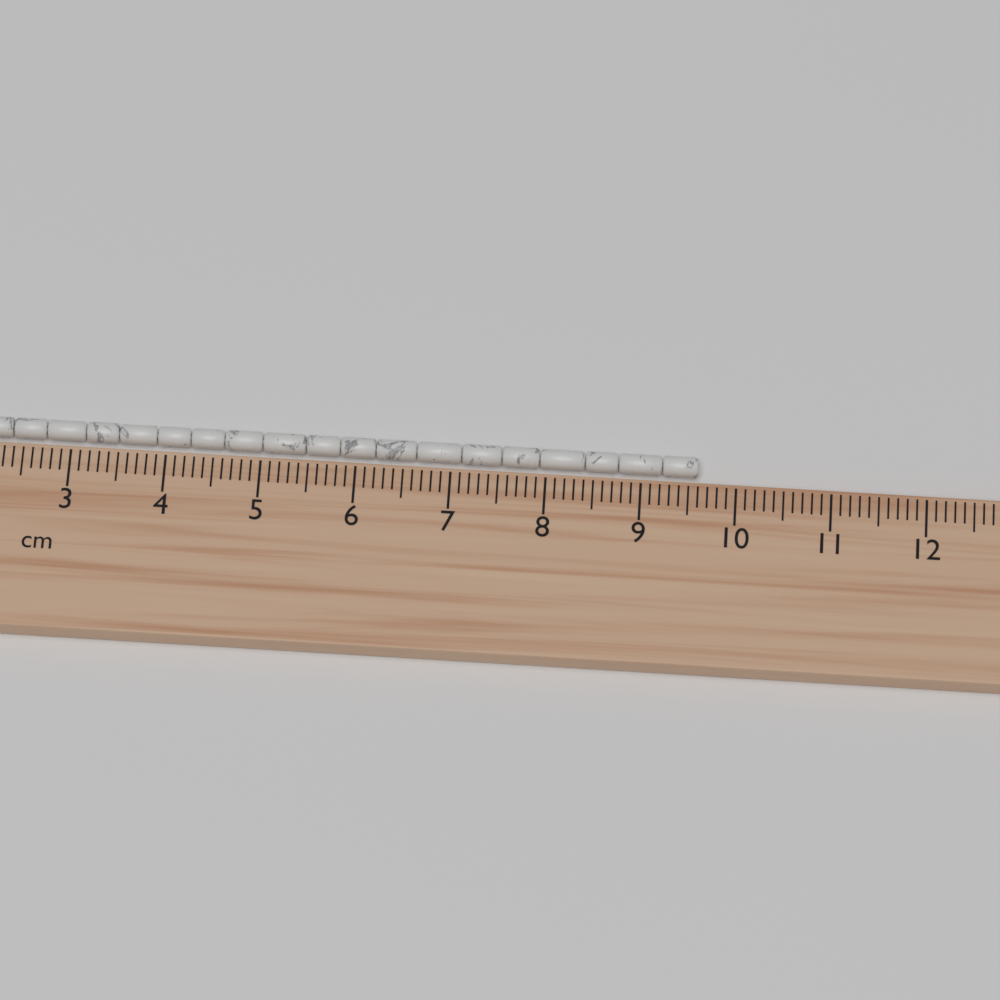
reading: 9.6 cm
